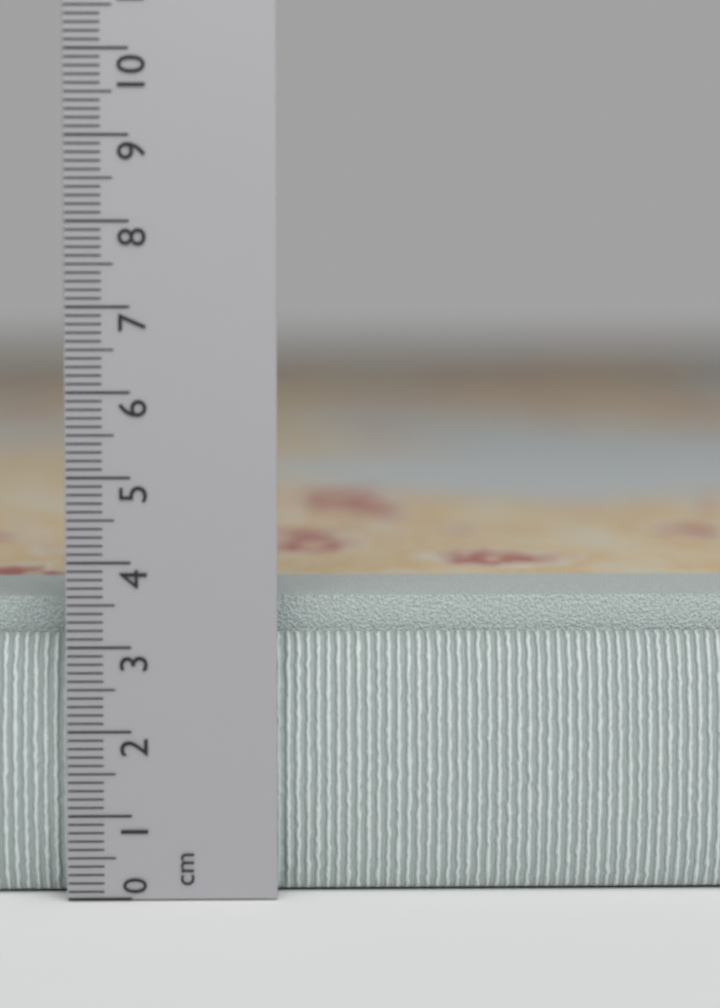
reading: 3.8 cm
